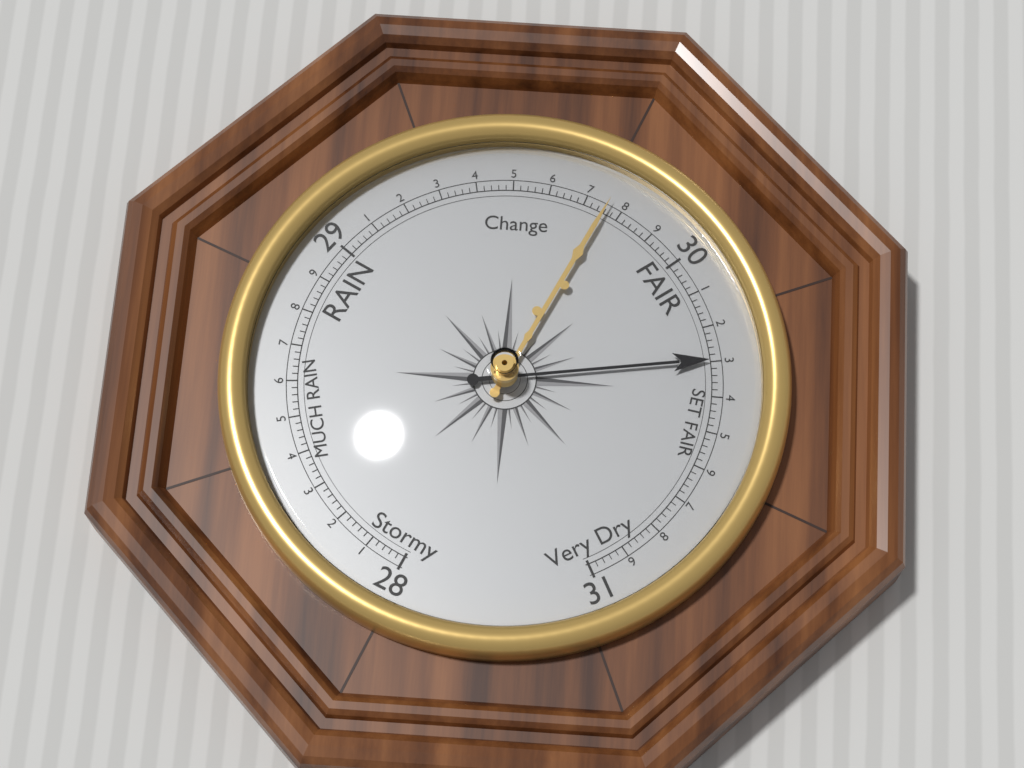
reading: 30.30 (no unit)
